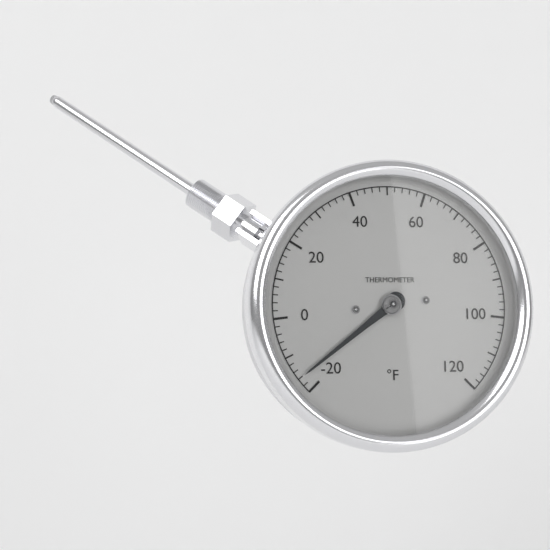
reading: -16 °F
